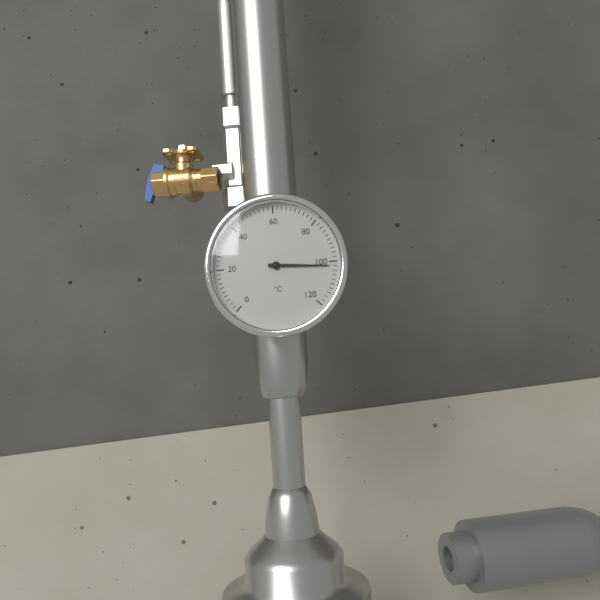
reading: 102 °C
